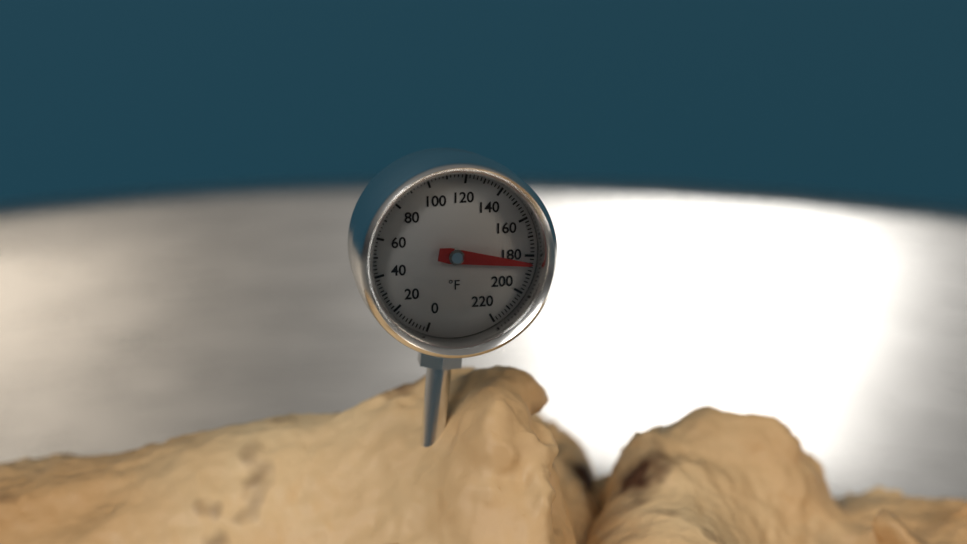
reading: 184 °F
